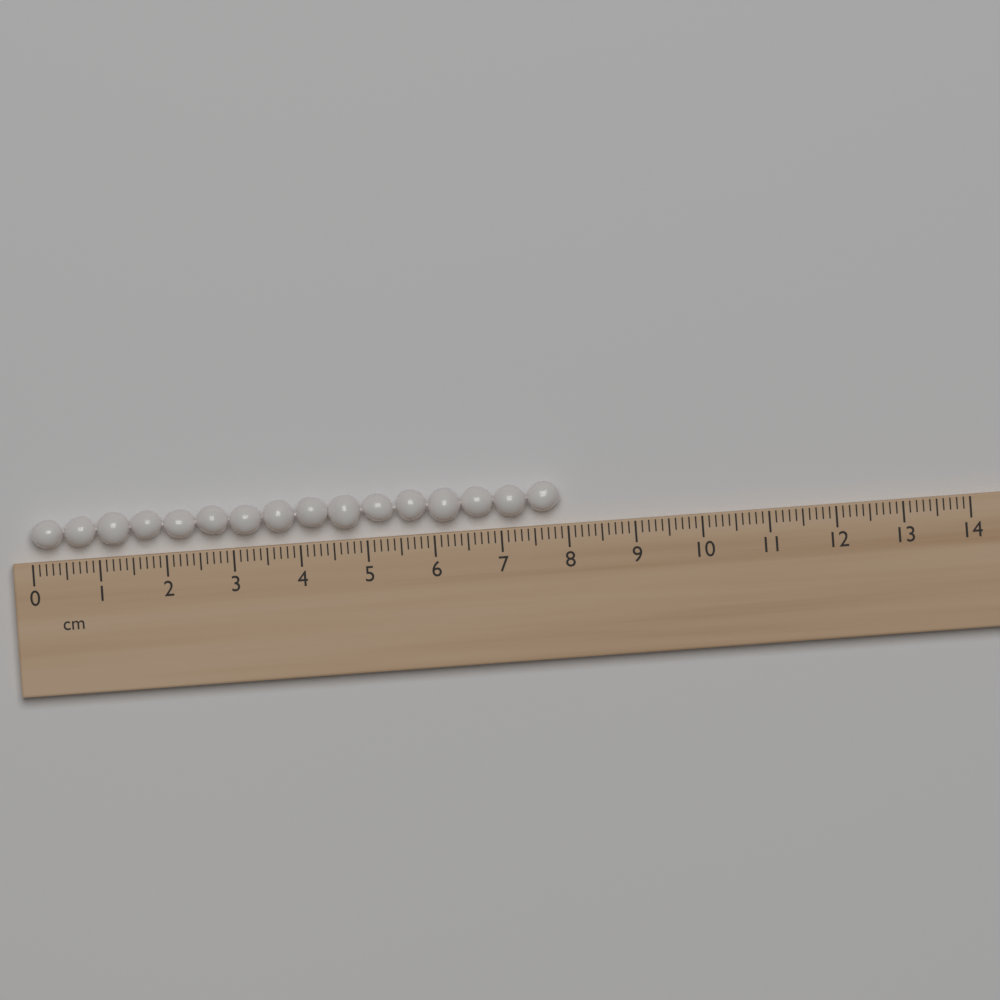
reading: 7.9 cm
